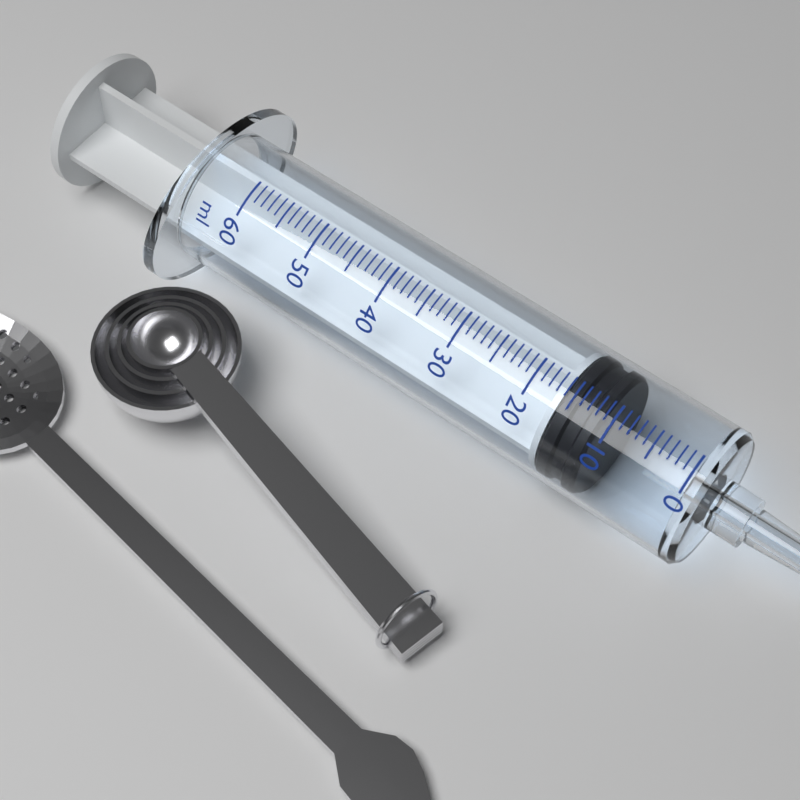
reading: 11 ml
